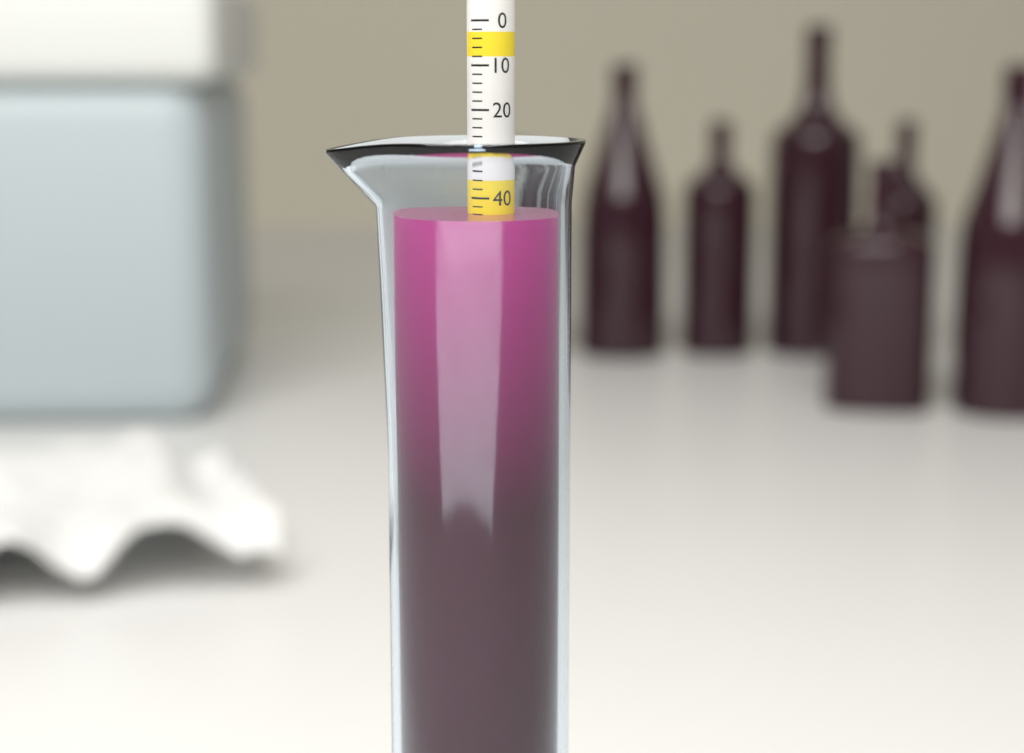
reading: 44 (no unit)
